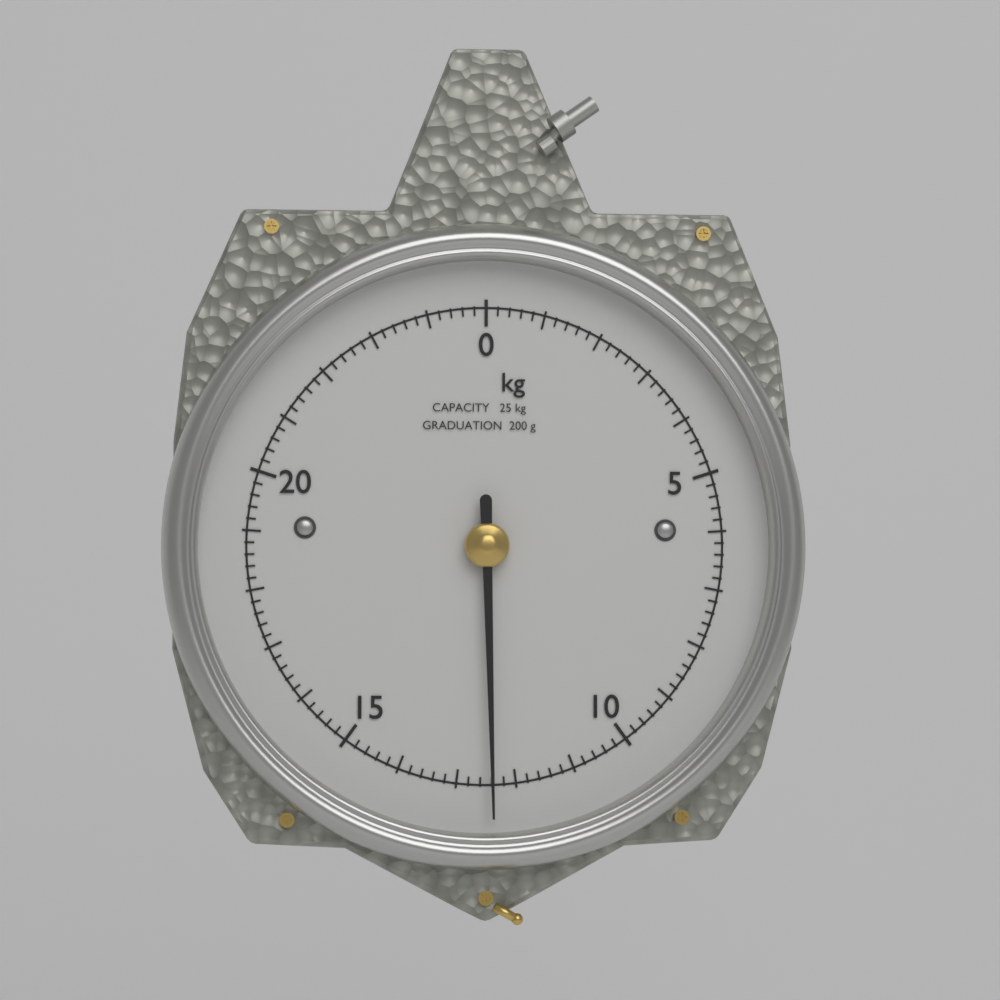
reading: 12.4 kg
